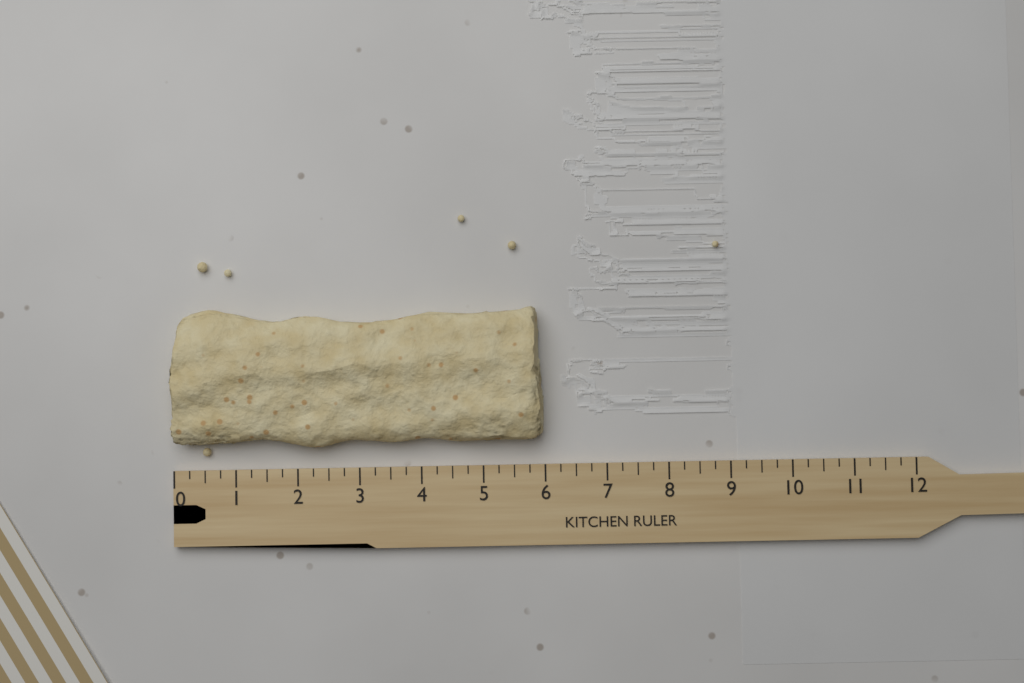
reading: 6.00 (no unit)
